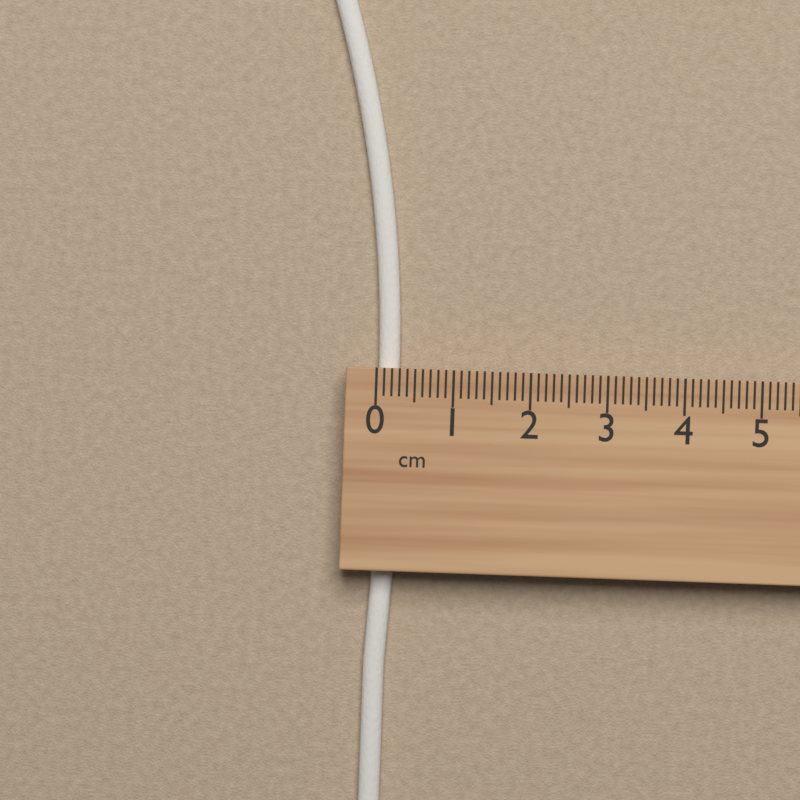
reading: 0.3 cm
